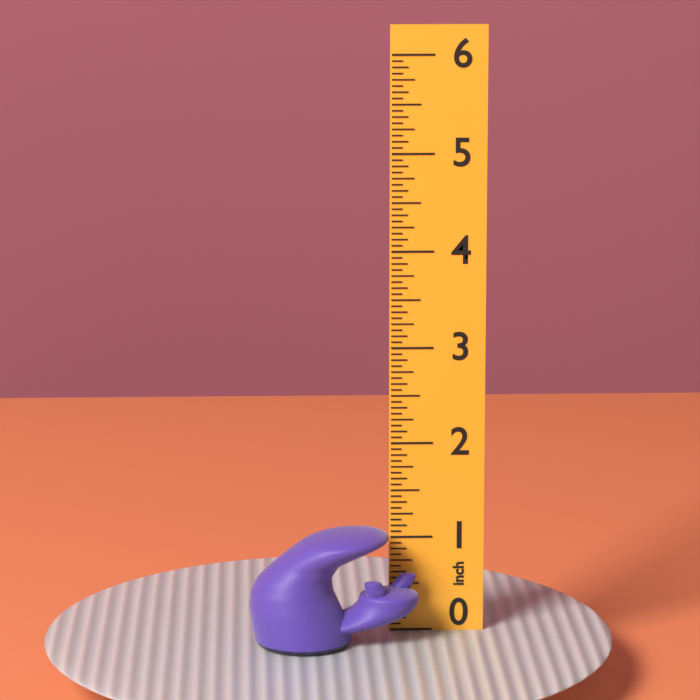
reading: 1.1875 inch
